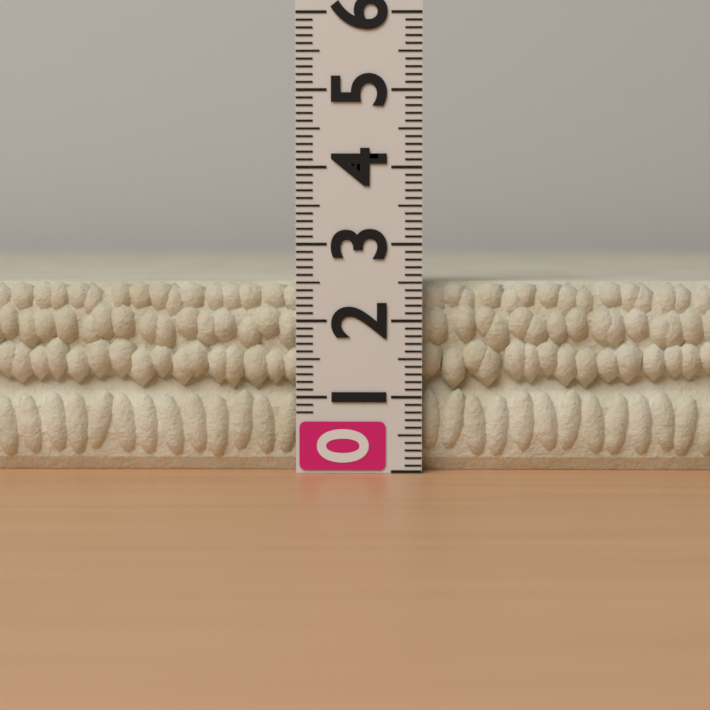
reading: 2.5 (no unit)
